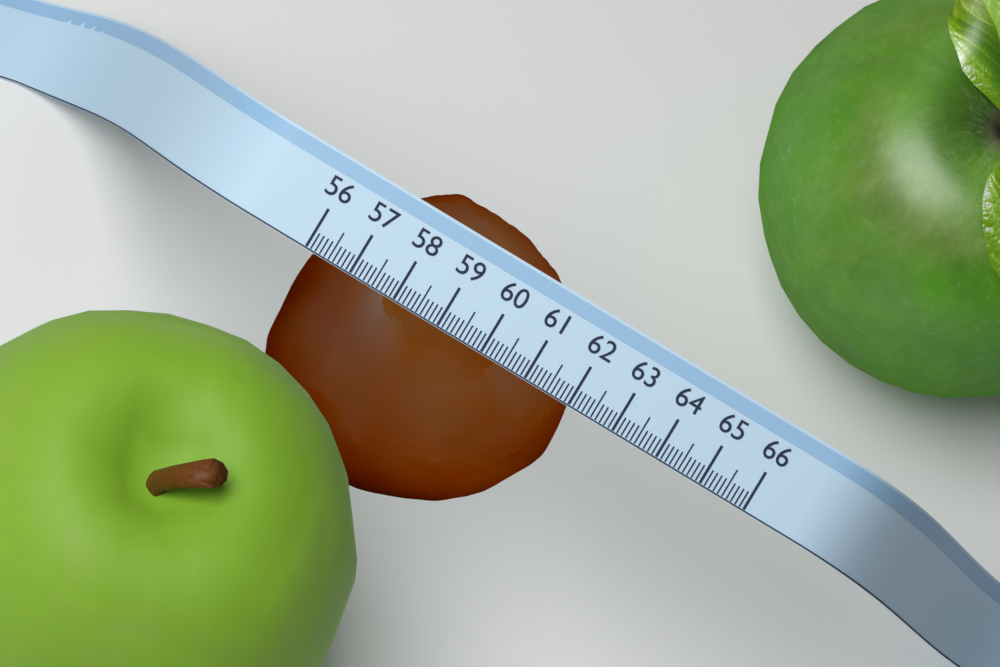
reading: 62.1 (no unit)
